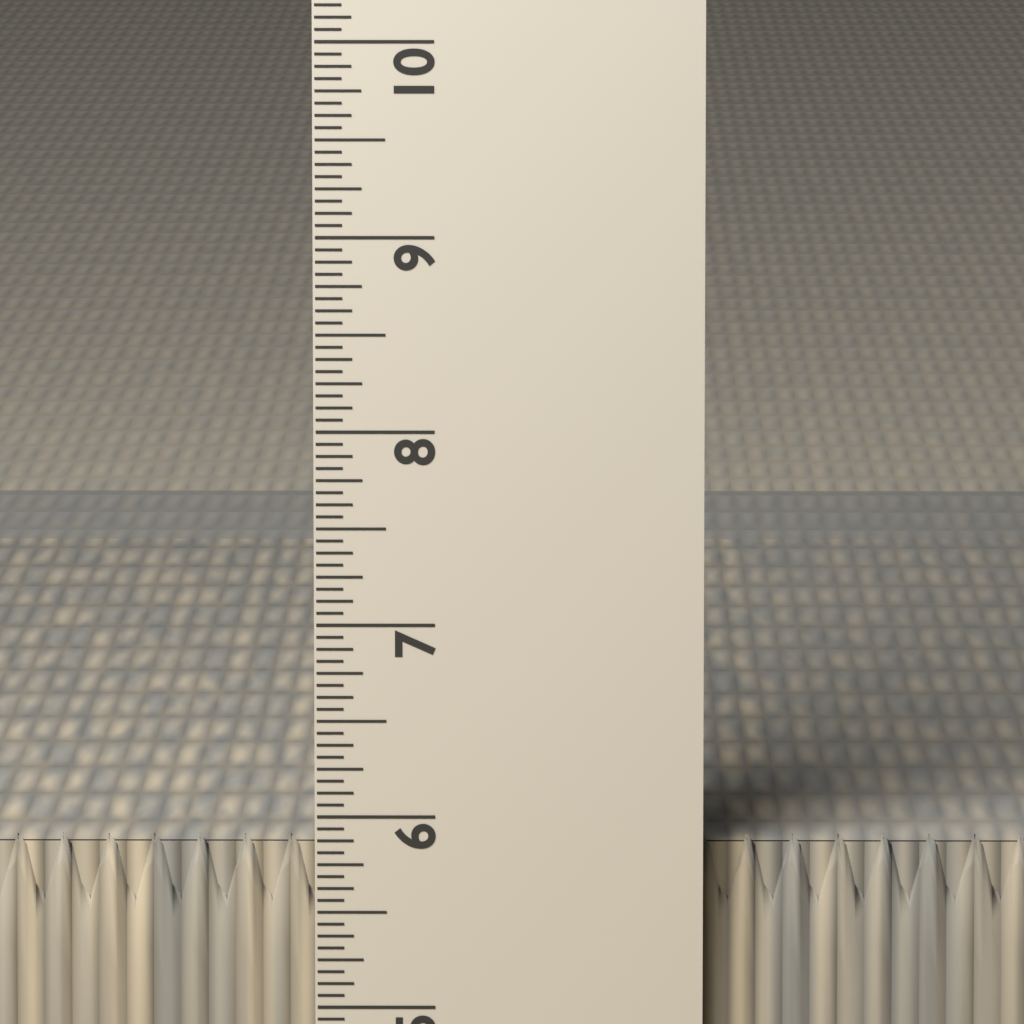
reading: 5.8750 in
